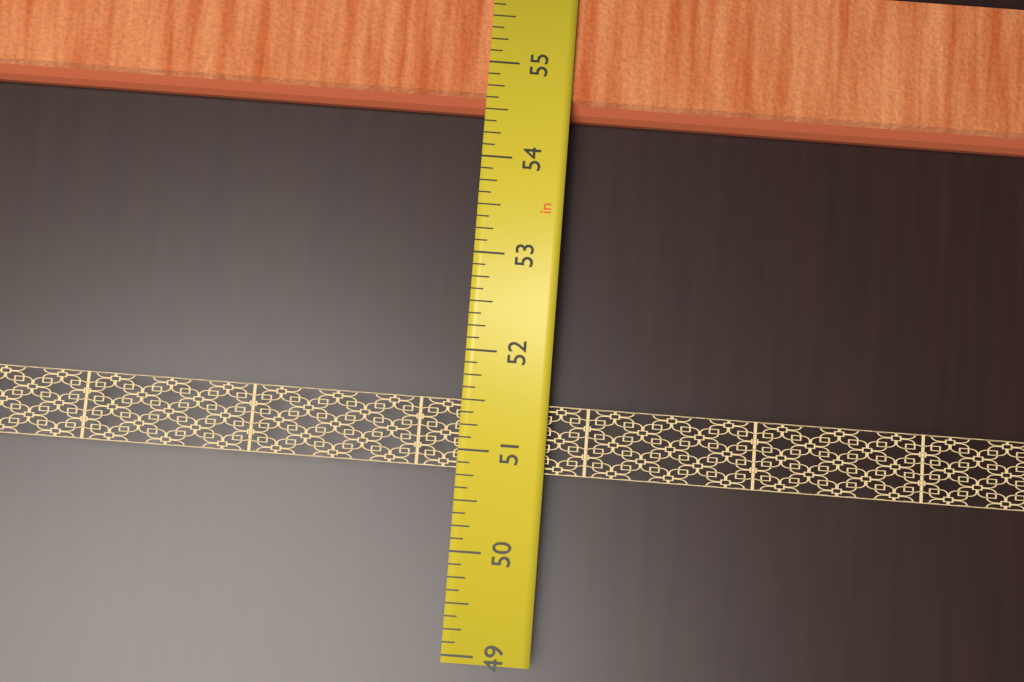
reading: 54.500 in
